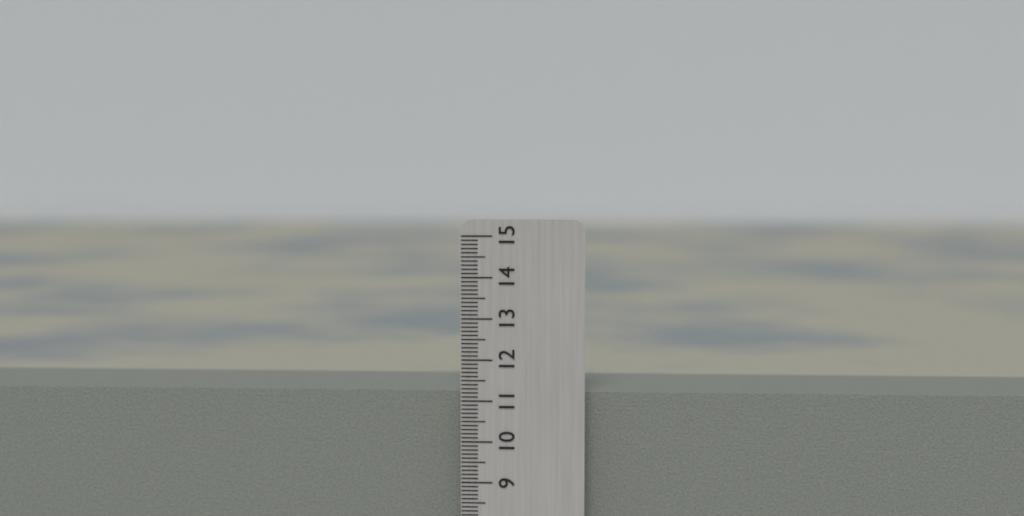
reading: 11.2 cm
